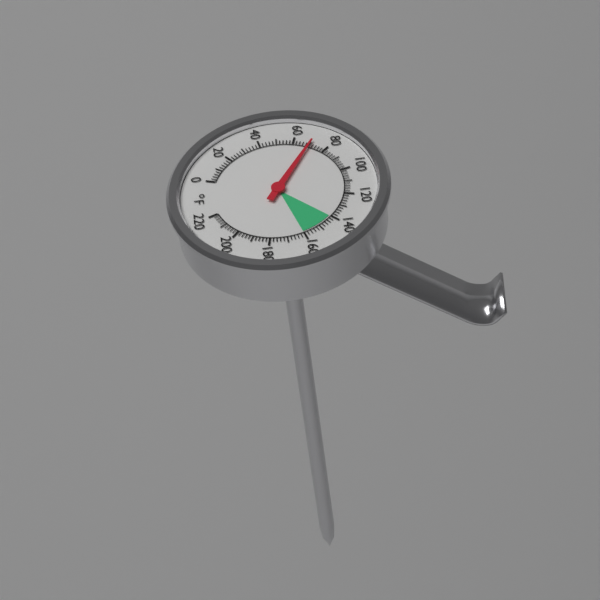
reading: 70 °F
